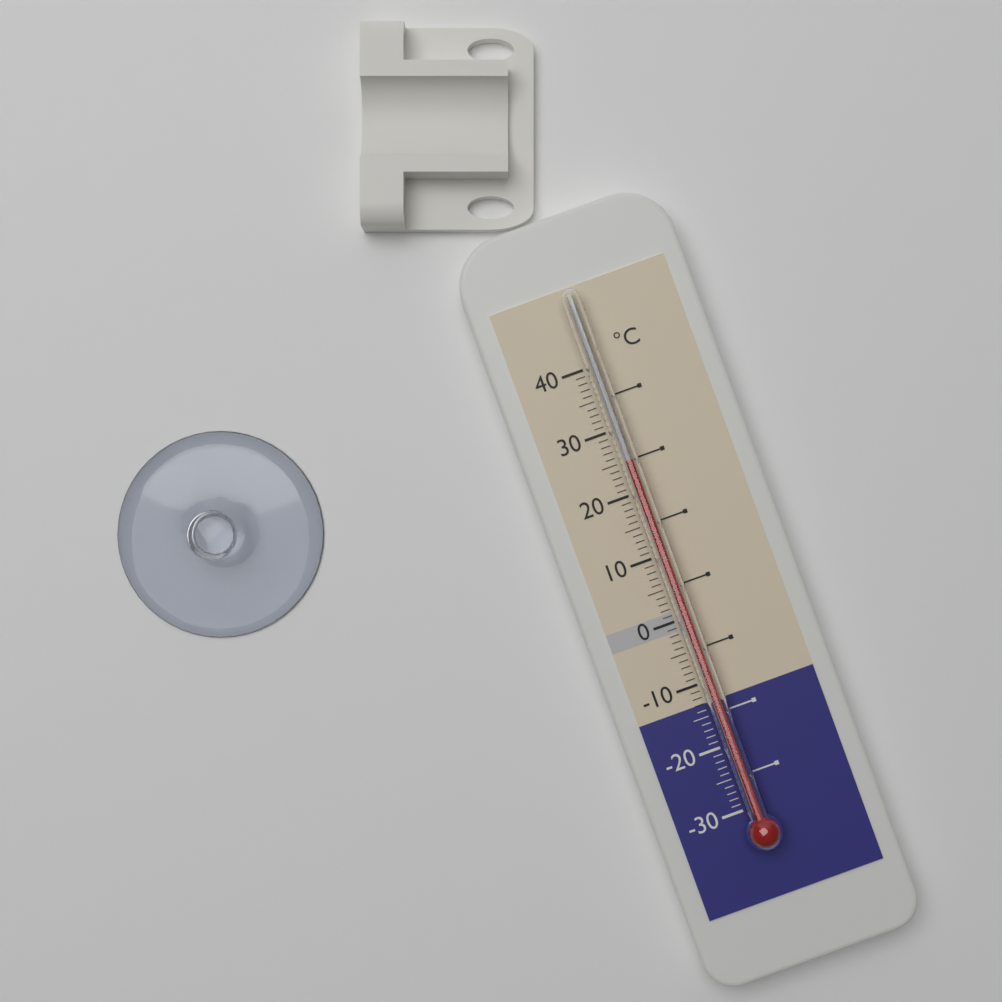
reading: 25 °C
